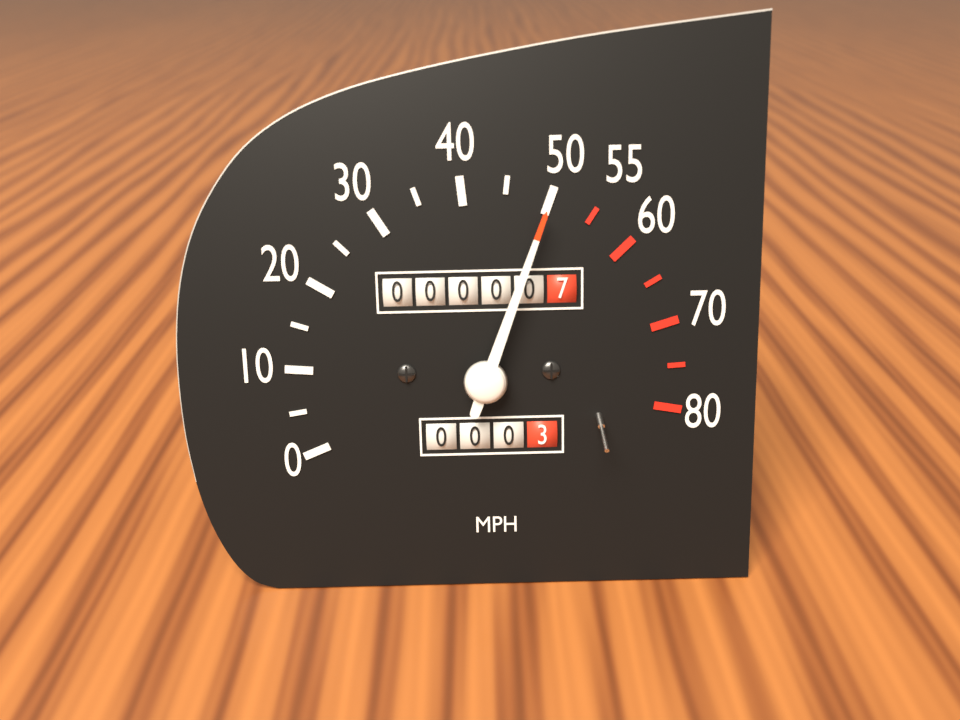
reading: 50 mph
